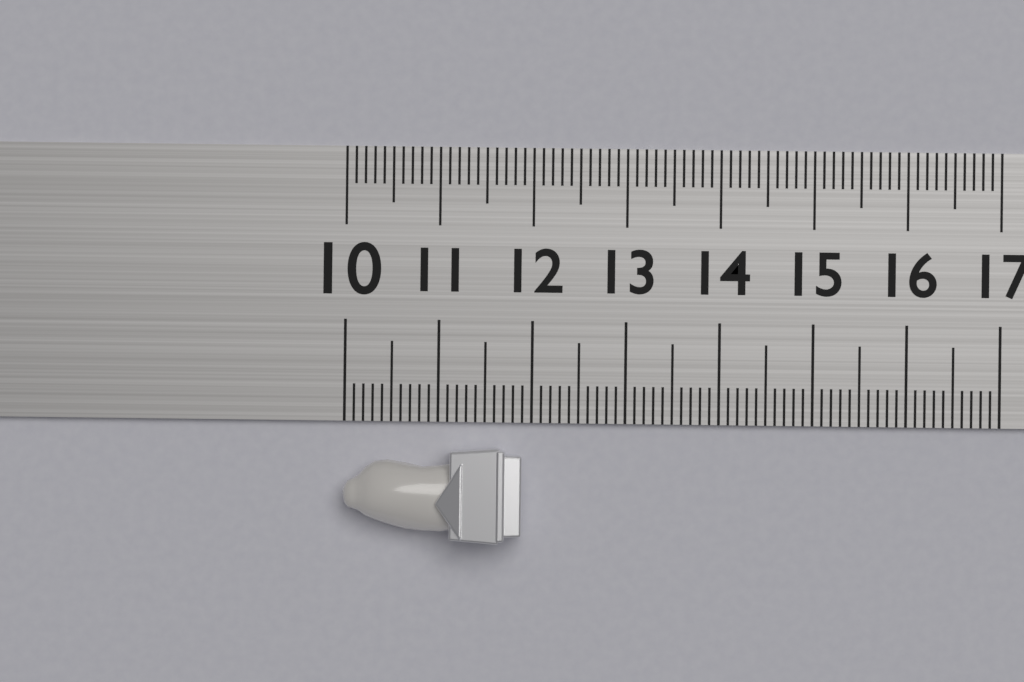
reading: 11.9 (no unit)
